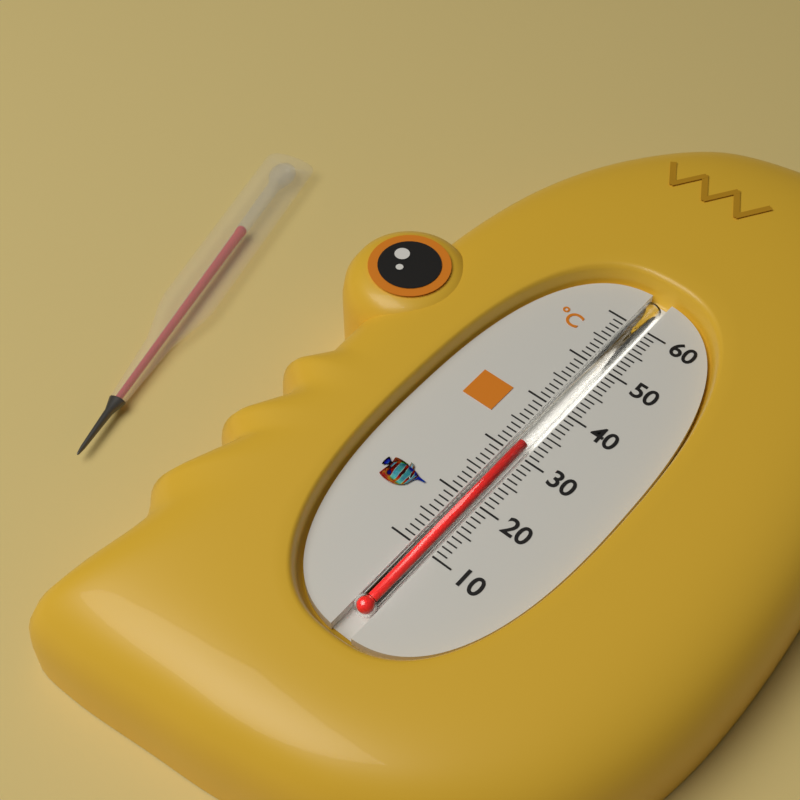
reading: 32 °C
